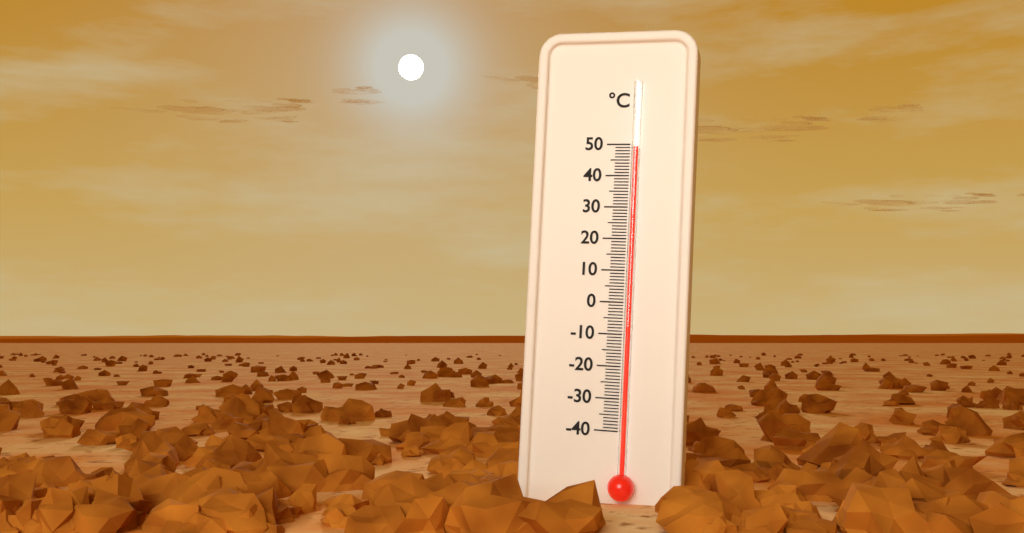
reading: 49 °C
